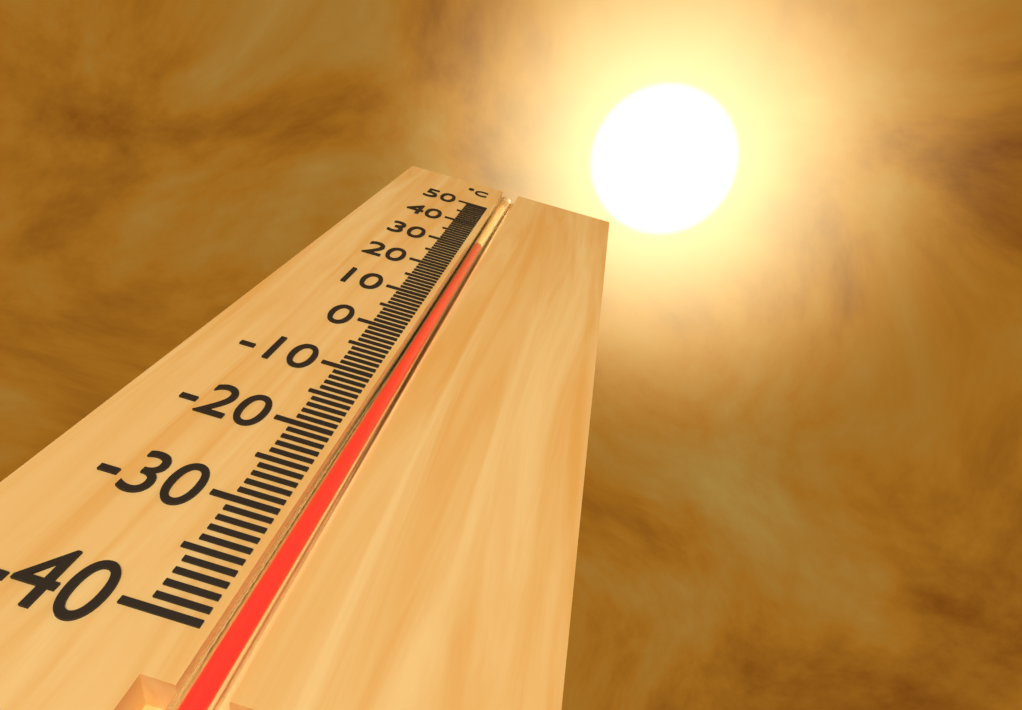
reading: 31 °C
